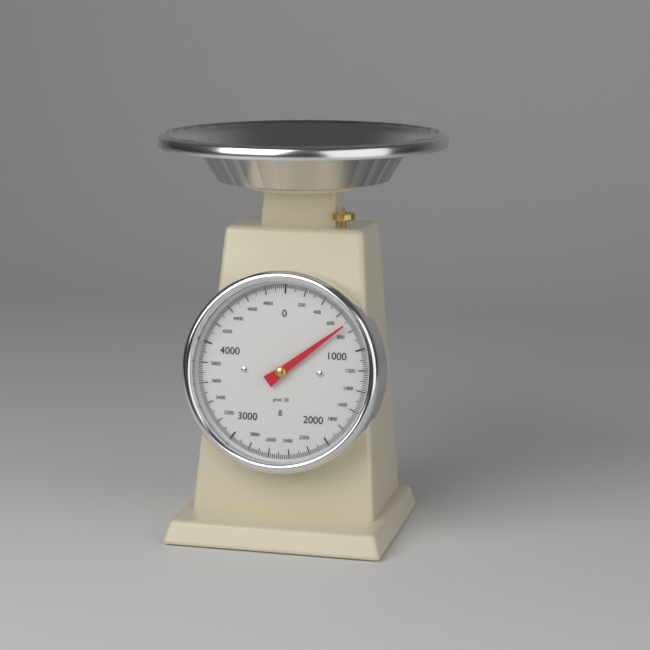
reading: 720 g
